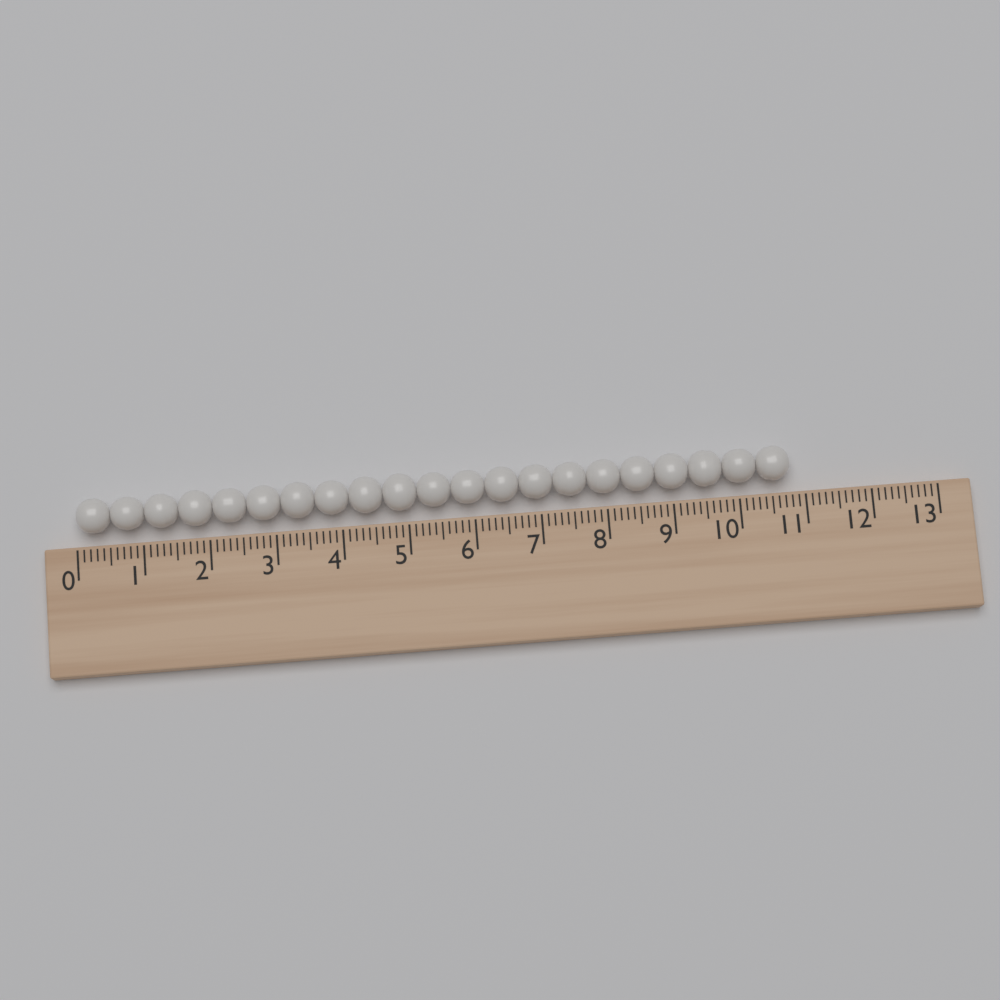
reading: 10.8 (no unit)
